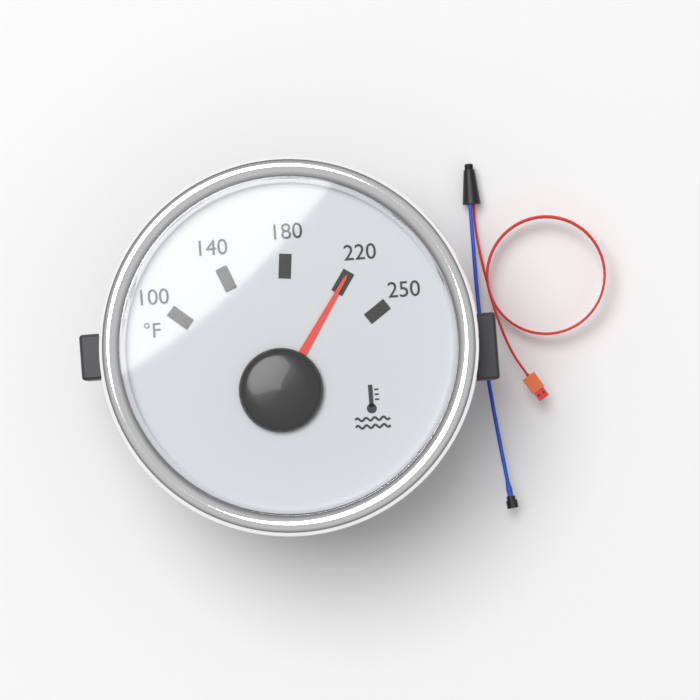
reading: 220 °F
